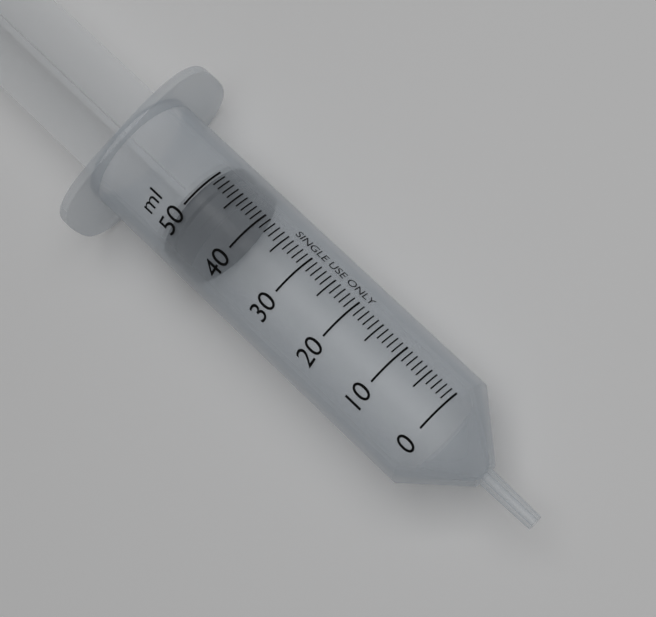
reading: 44 ml
